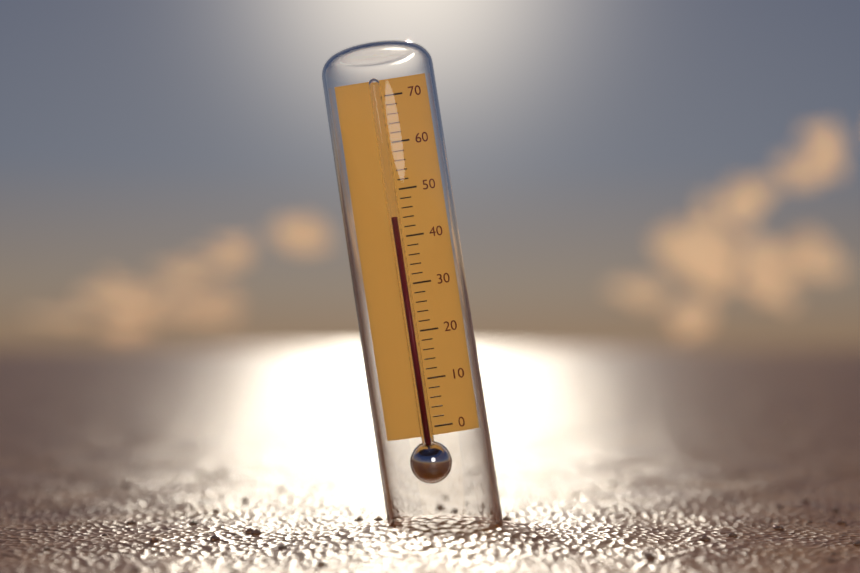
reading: 44 (no unit)
